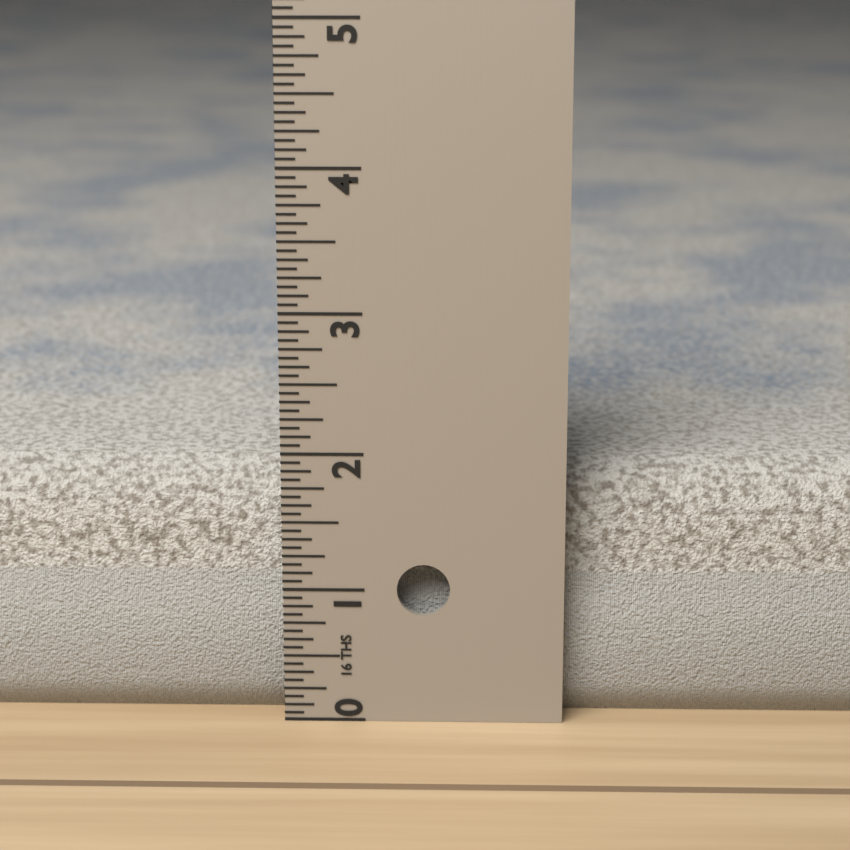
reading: 1.8125 in
